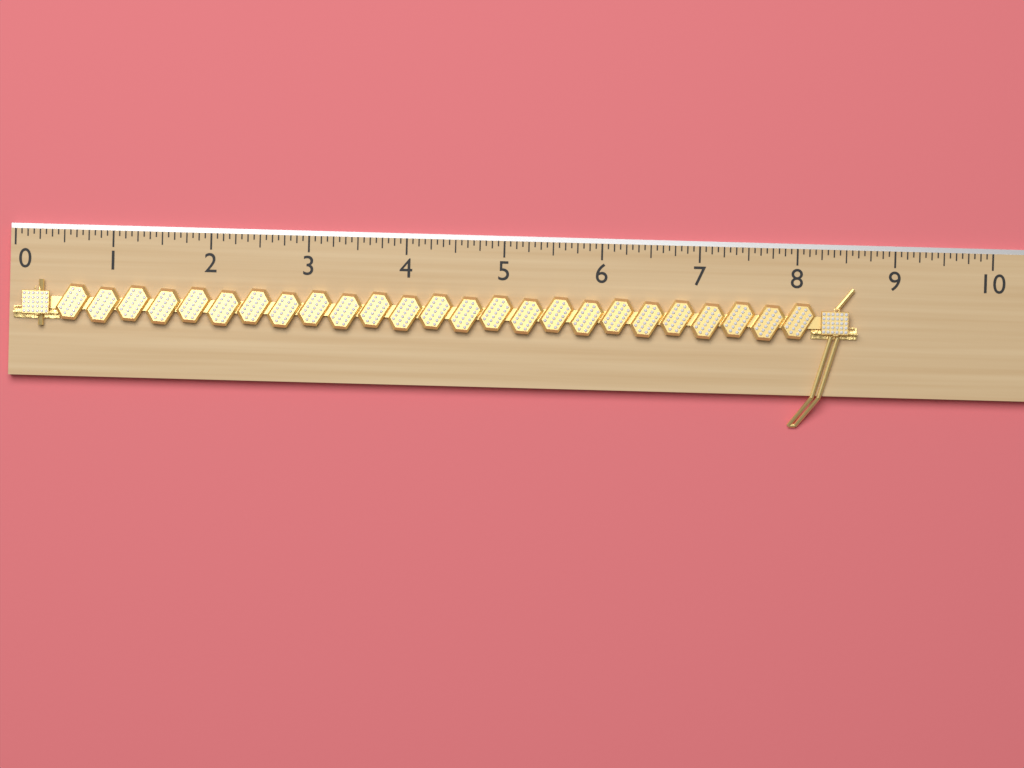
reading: 8.6250 (no unit)
